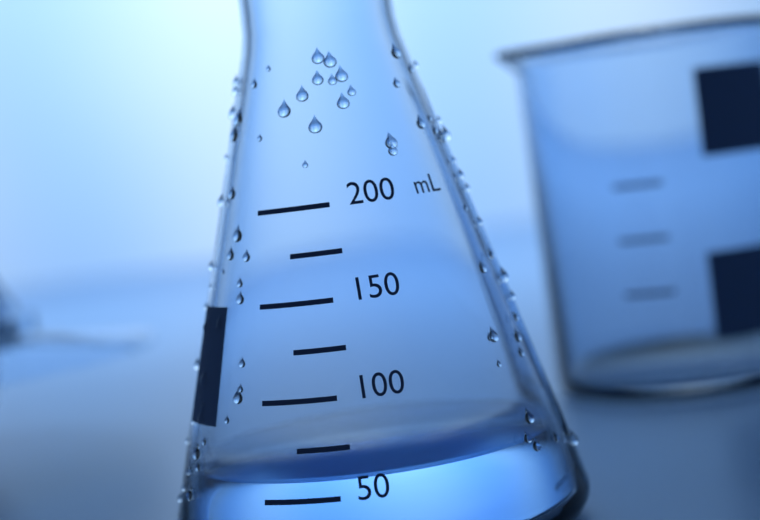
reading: 60 mL
